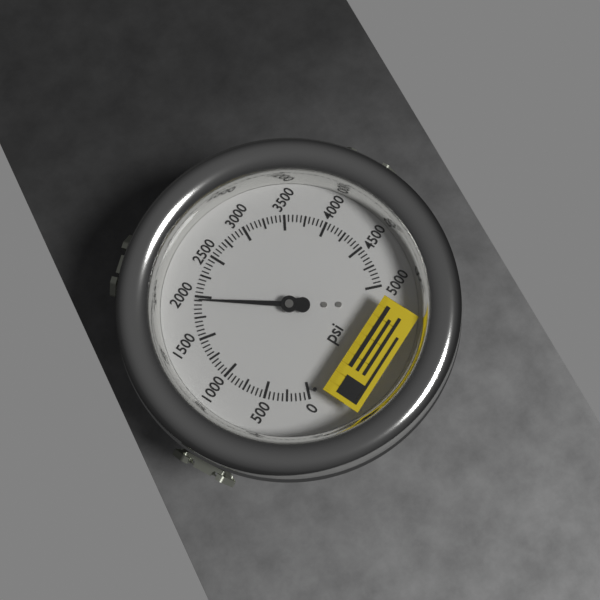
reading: 1950 psi
